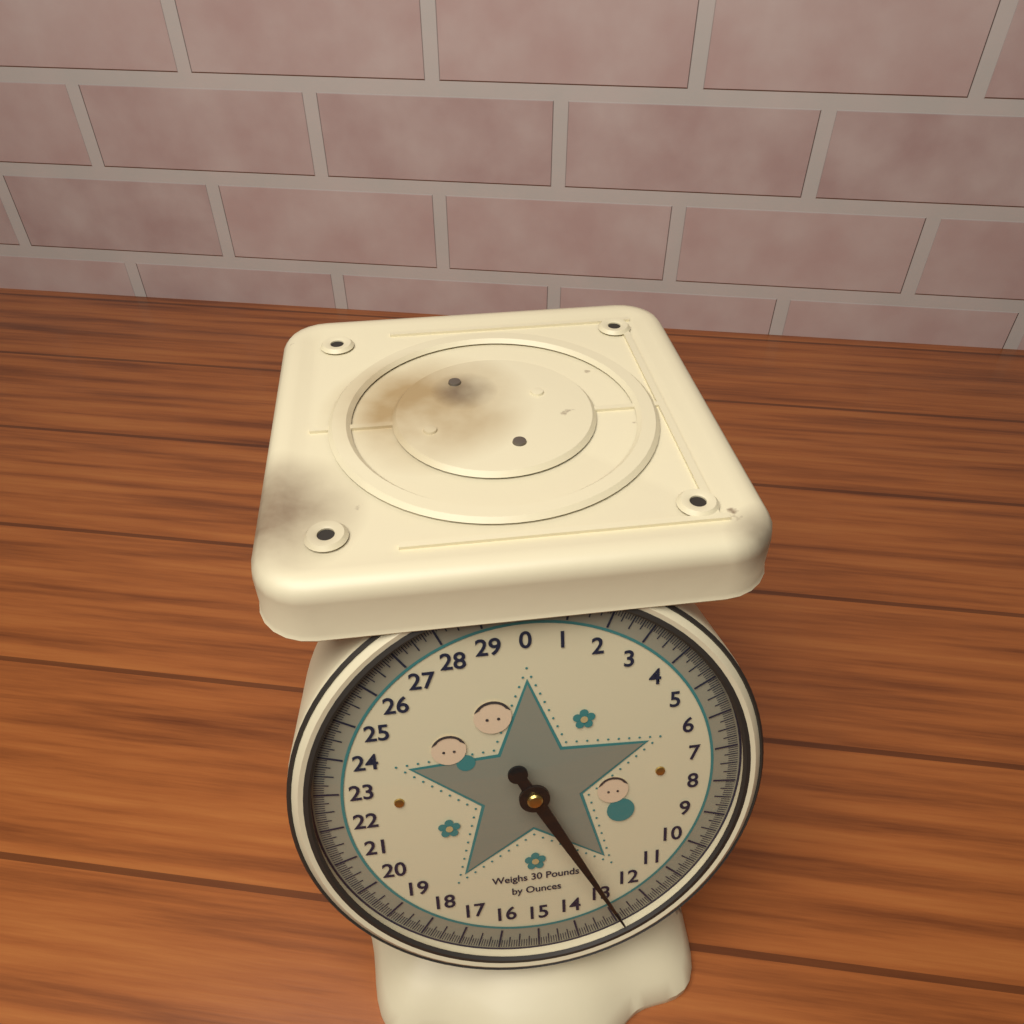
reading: 12.8125 lb
